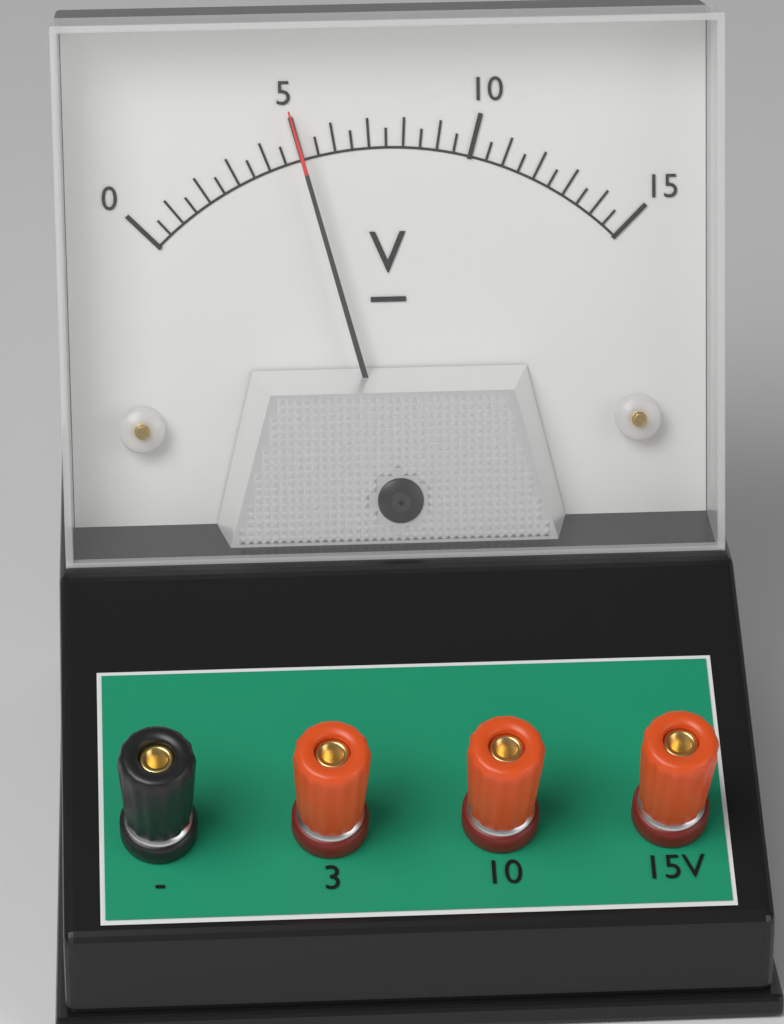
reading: 5.0 V
